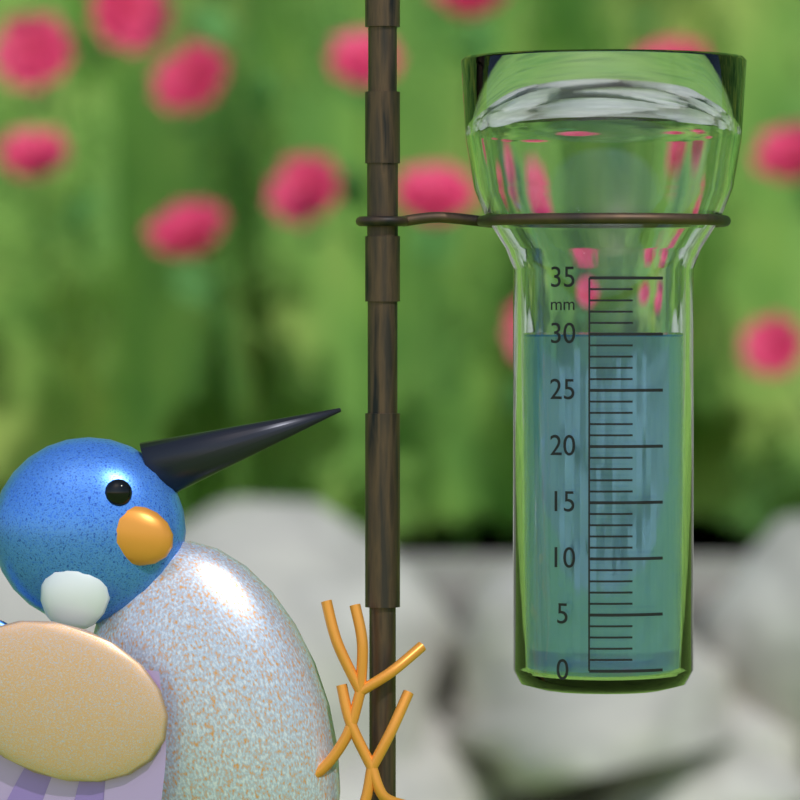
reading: 30 mm
